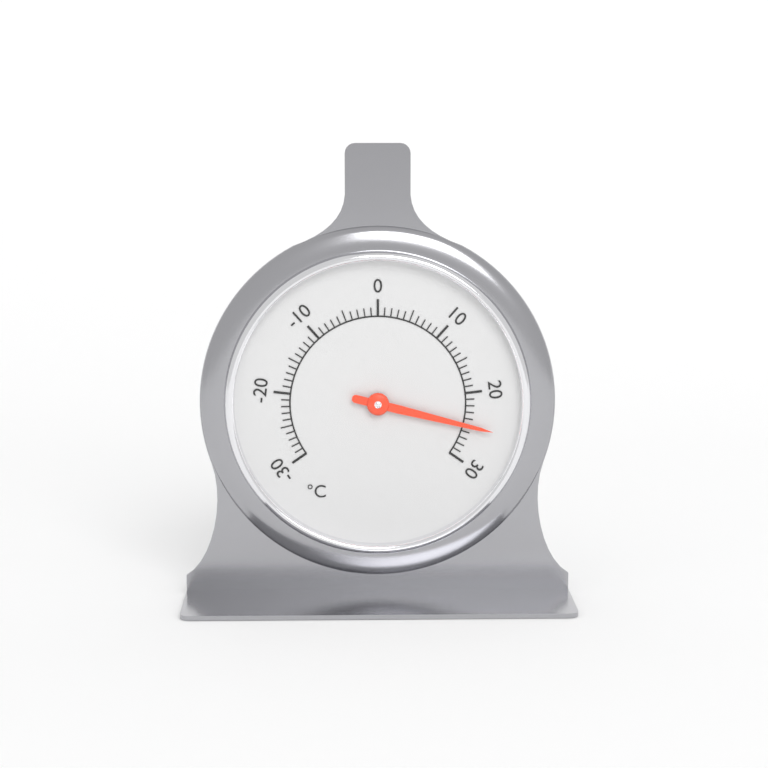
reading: 25 °C
